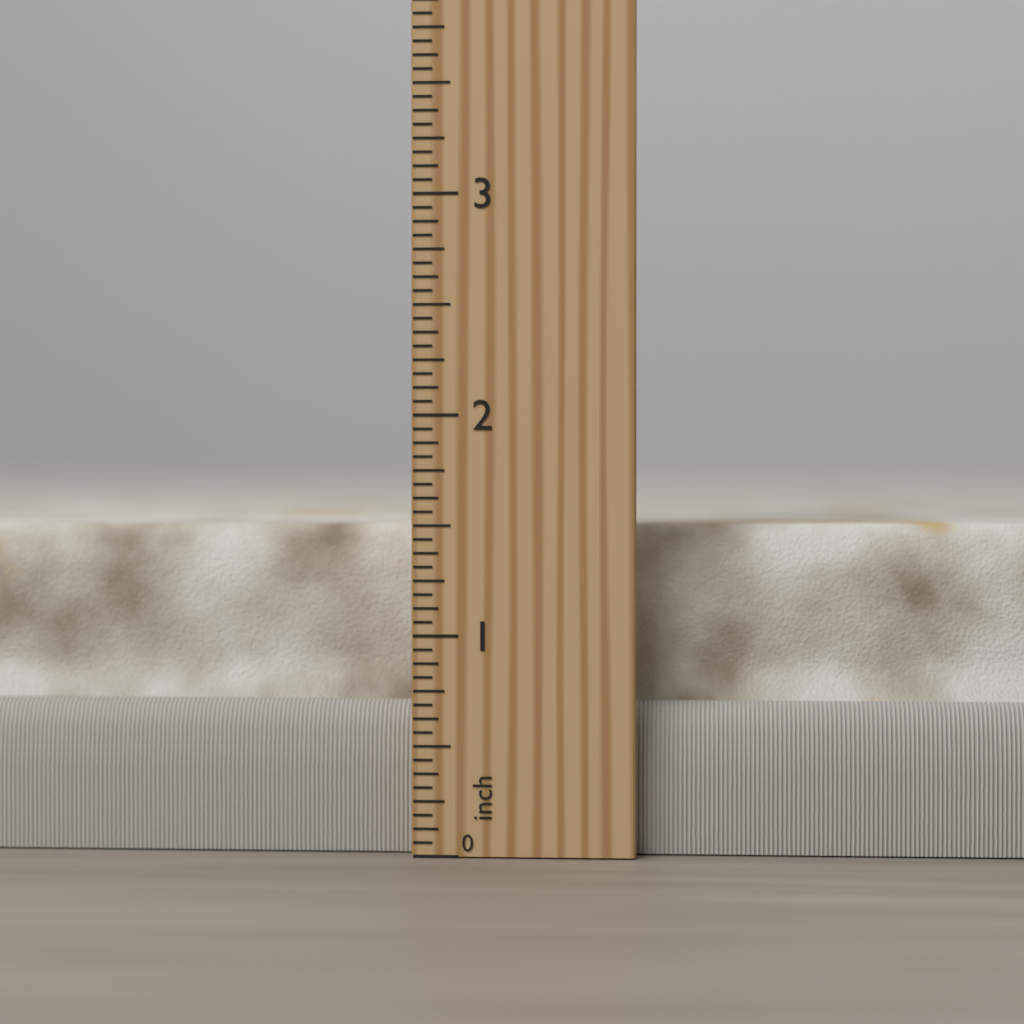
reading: 1.5000 inch
